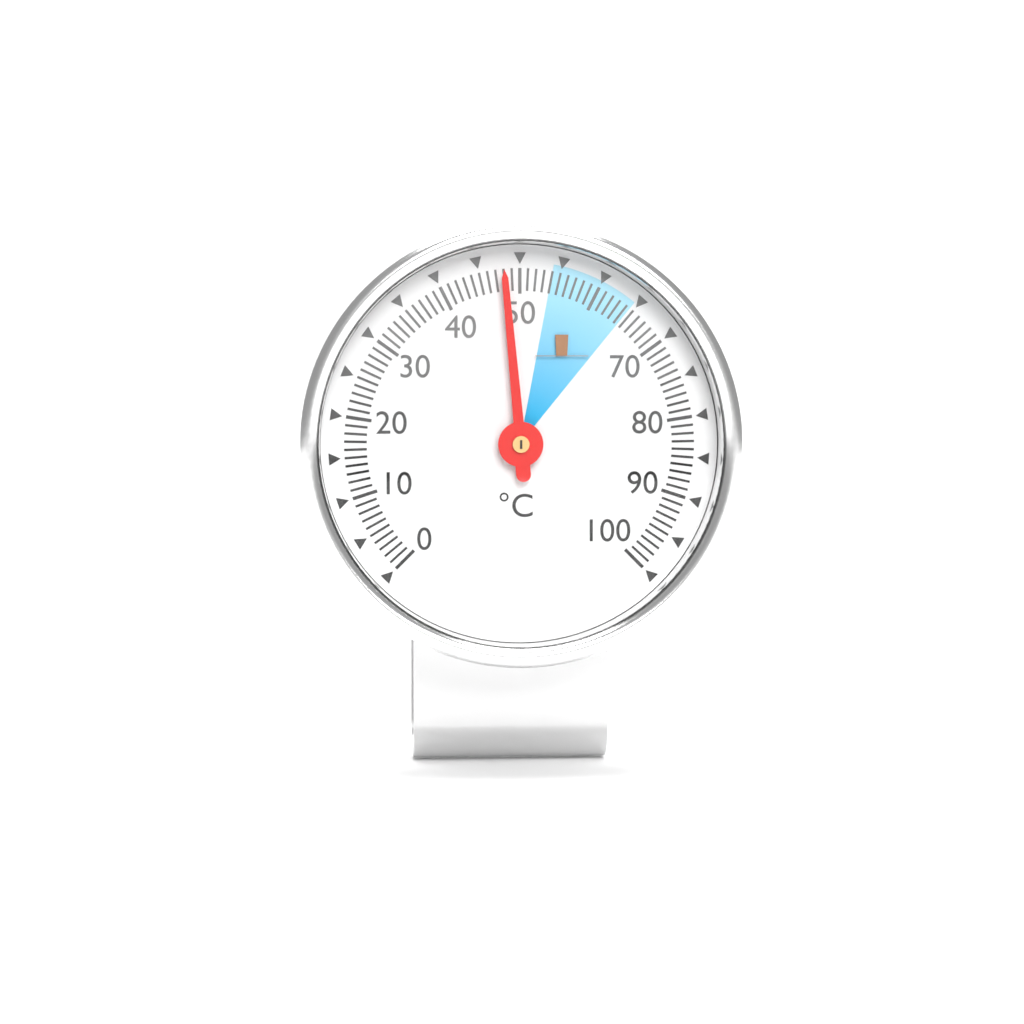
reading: 48 °C
